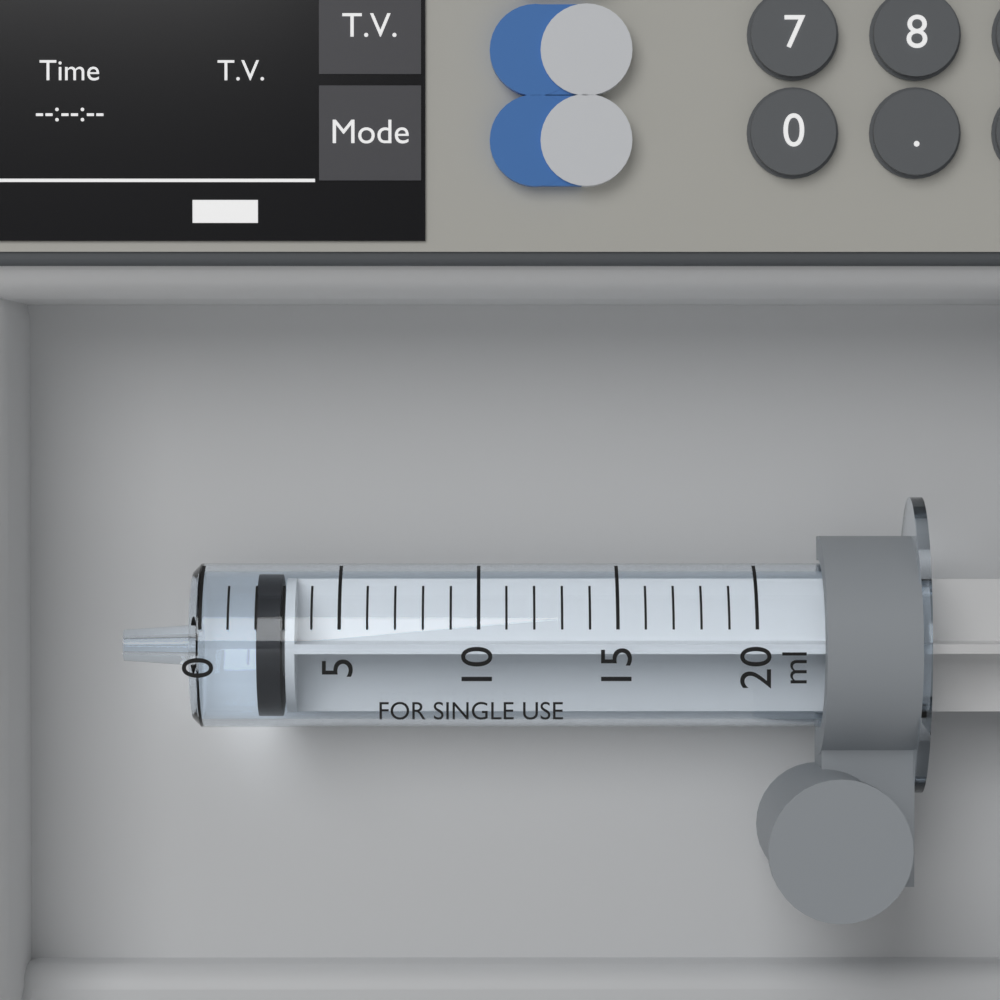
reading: 2 ml
